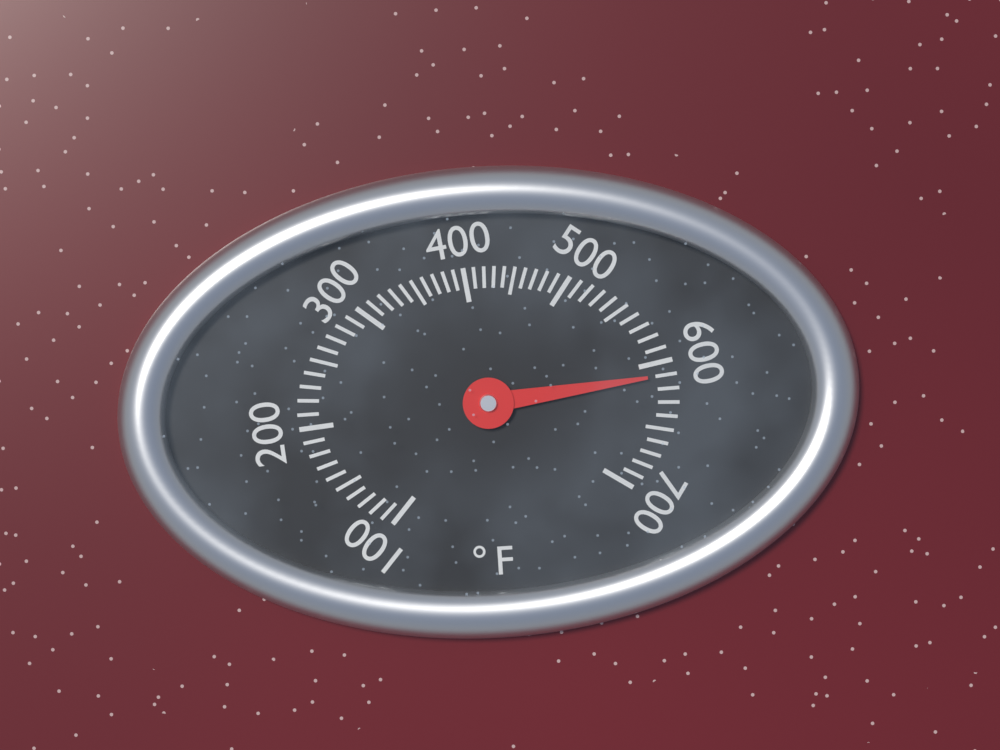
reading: 610 °F
